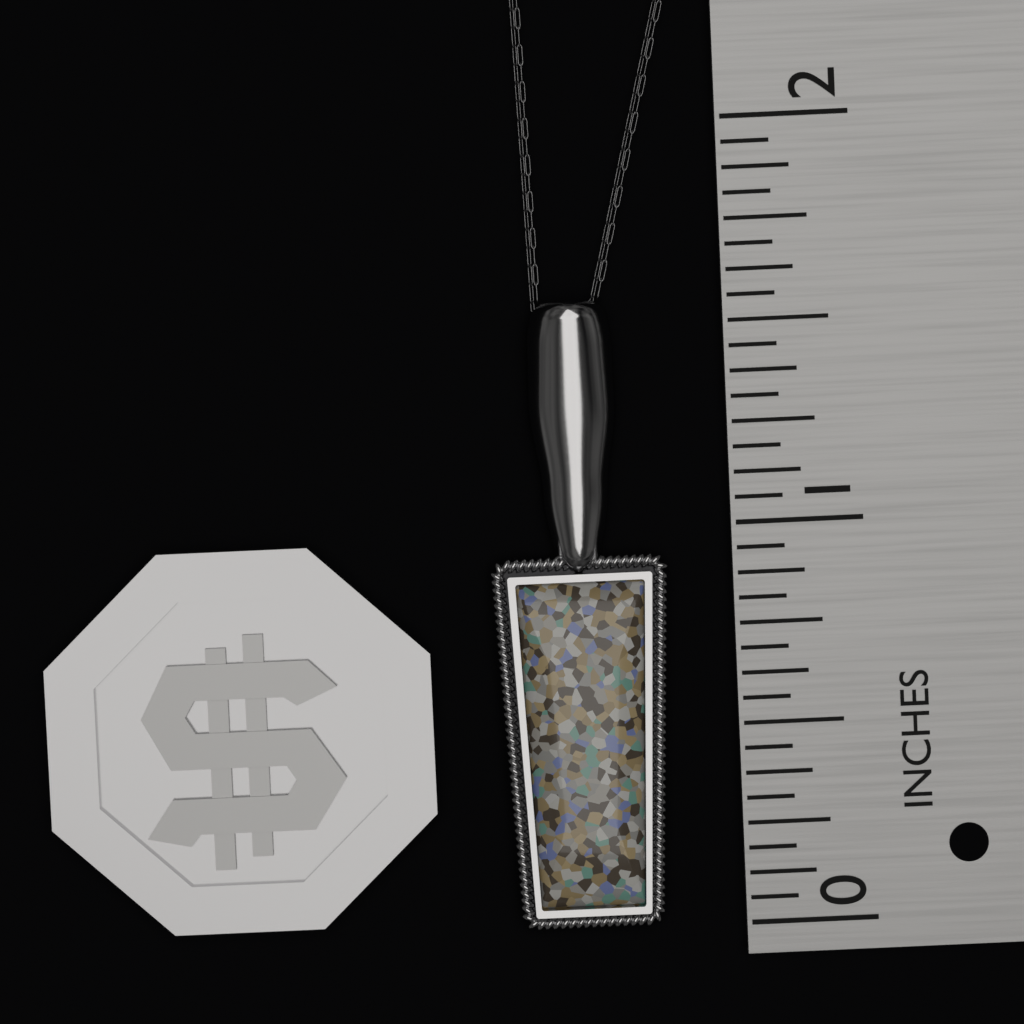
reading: 1.5625 in
